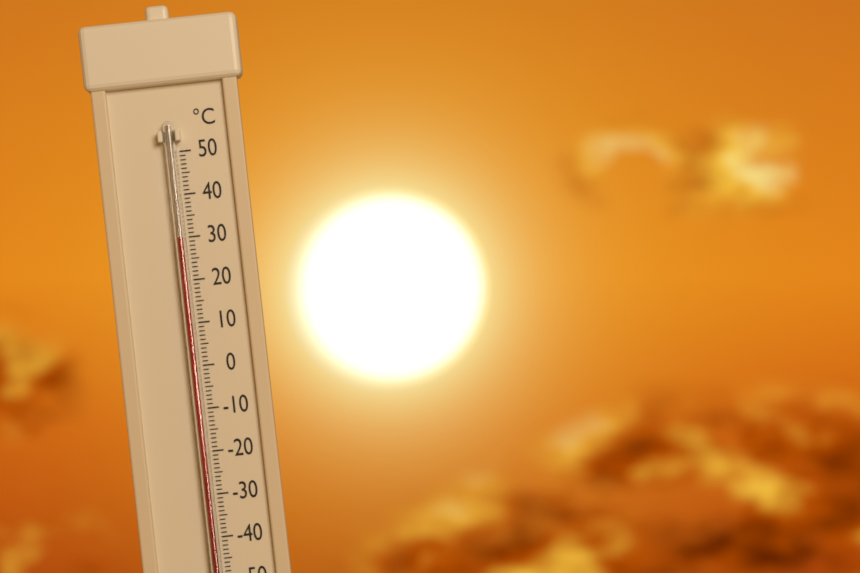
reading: 30 °C
